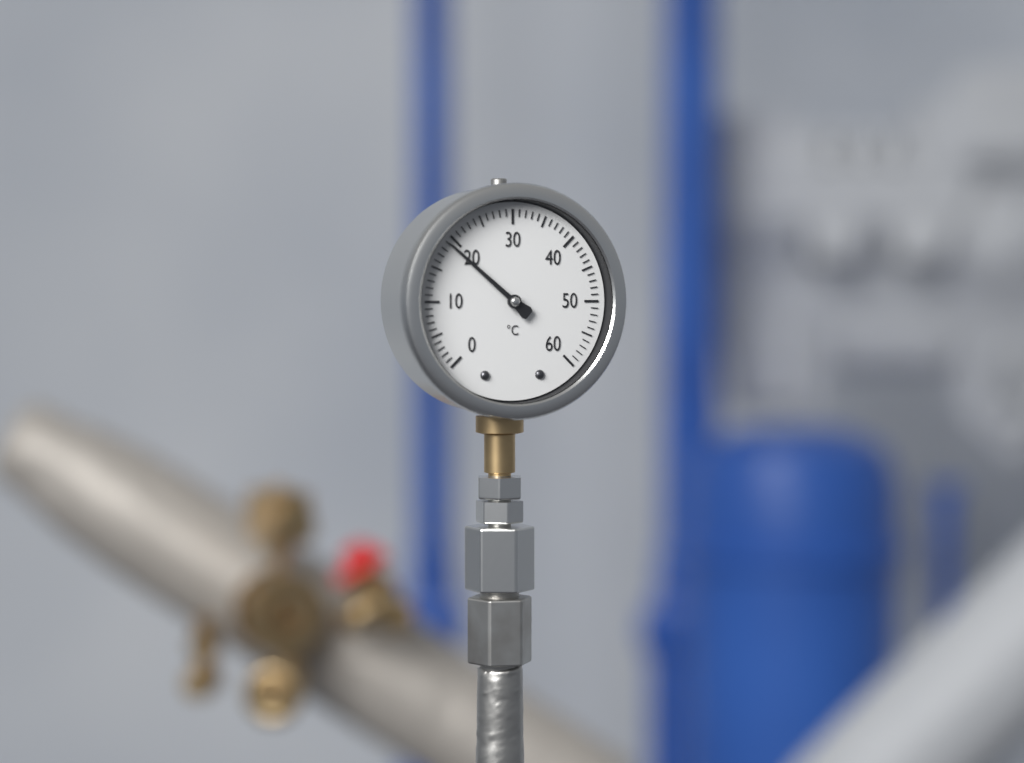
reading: 19 °C
